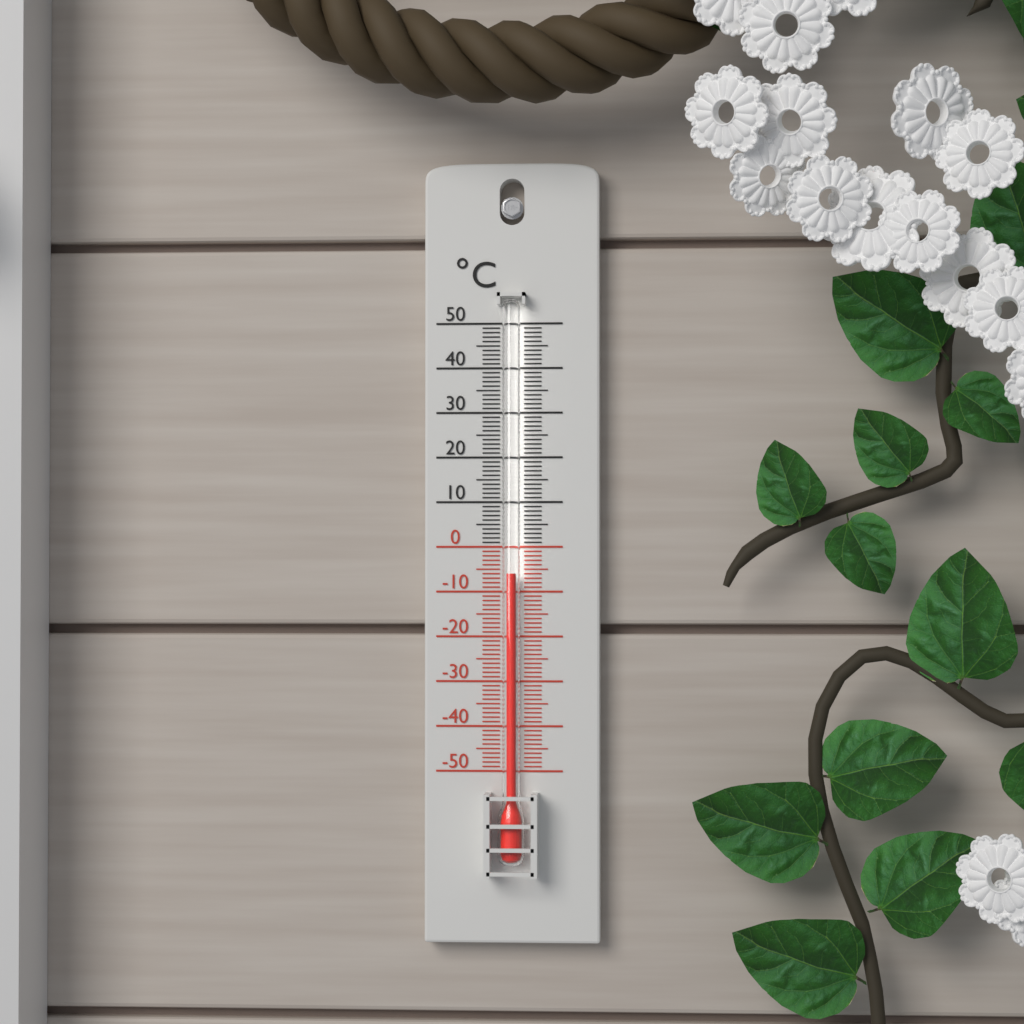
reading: -6 °C
